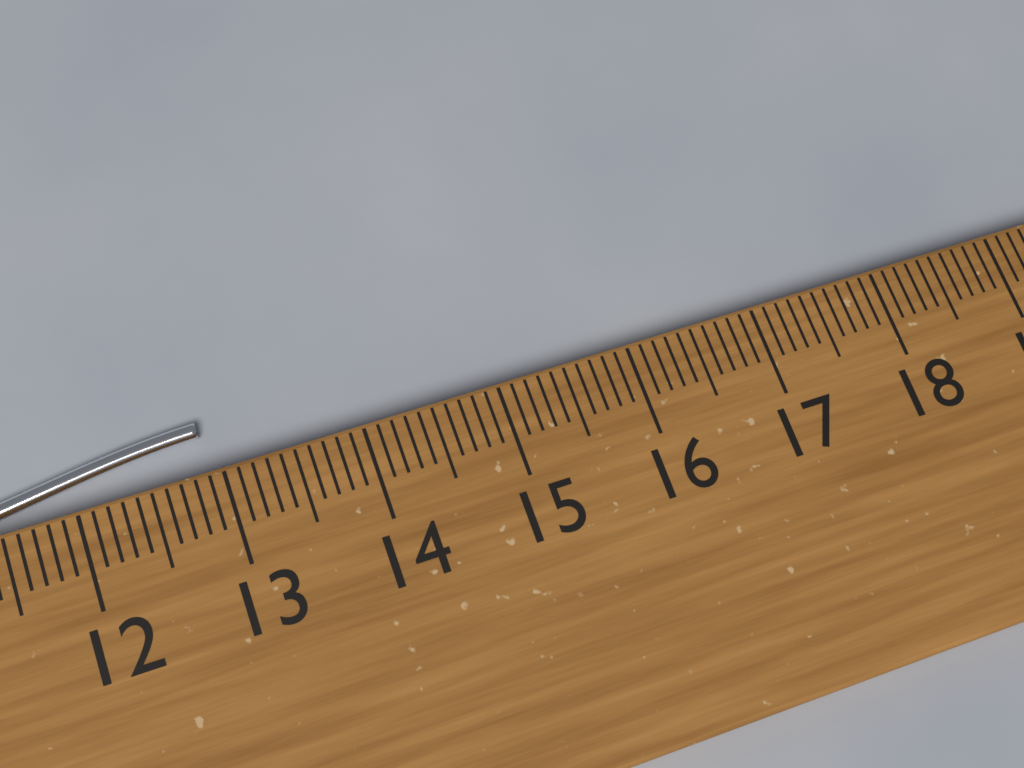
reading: 12.9 cm
